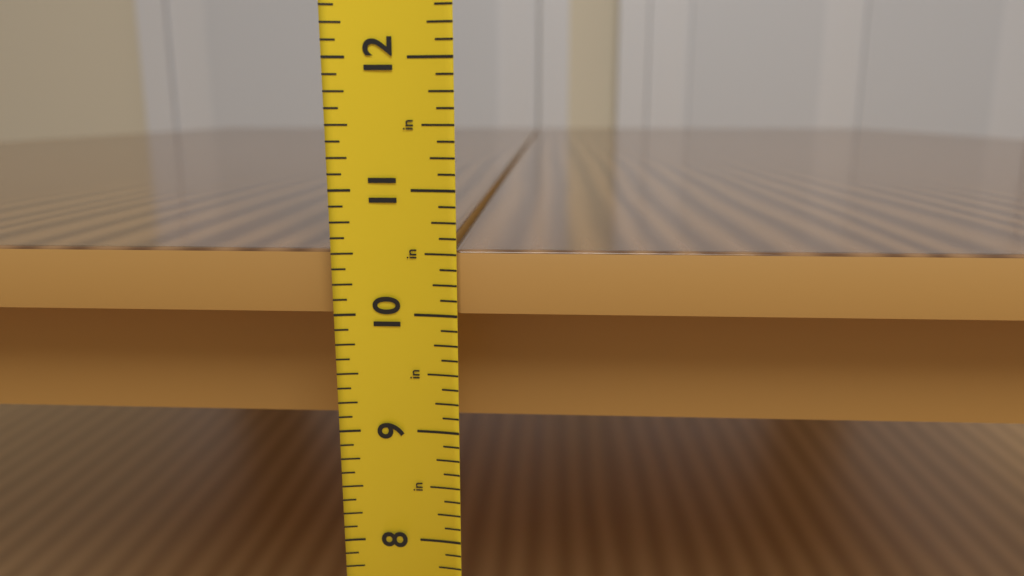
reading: 10.500 in
